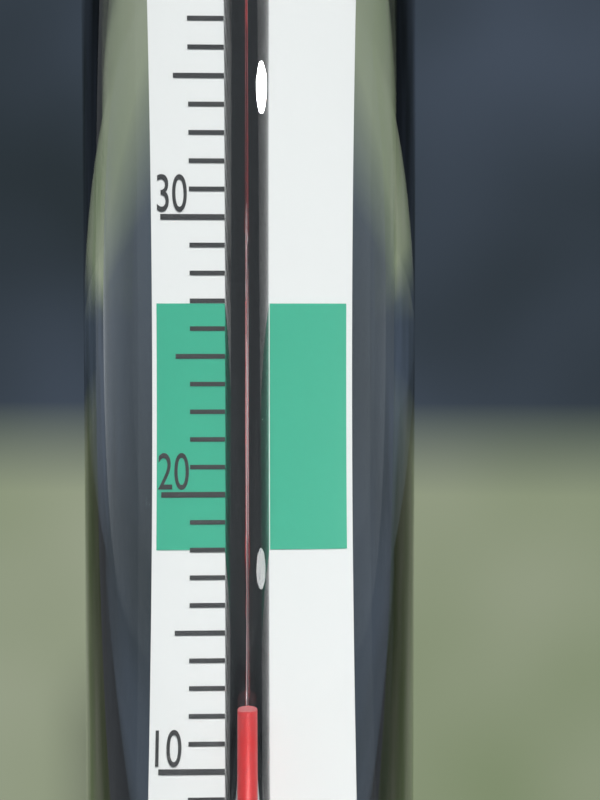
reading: 12 °C
